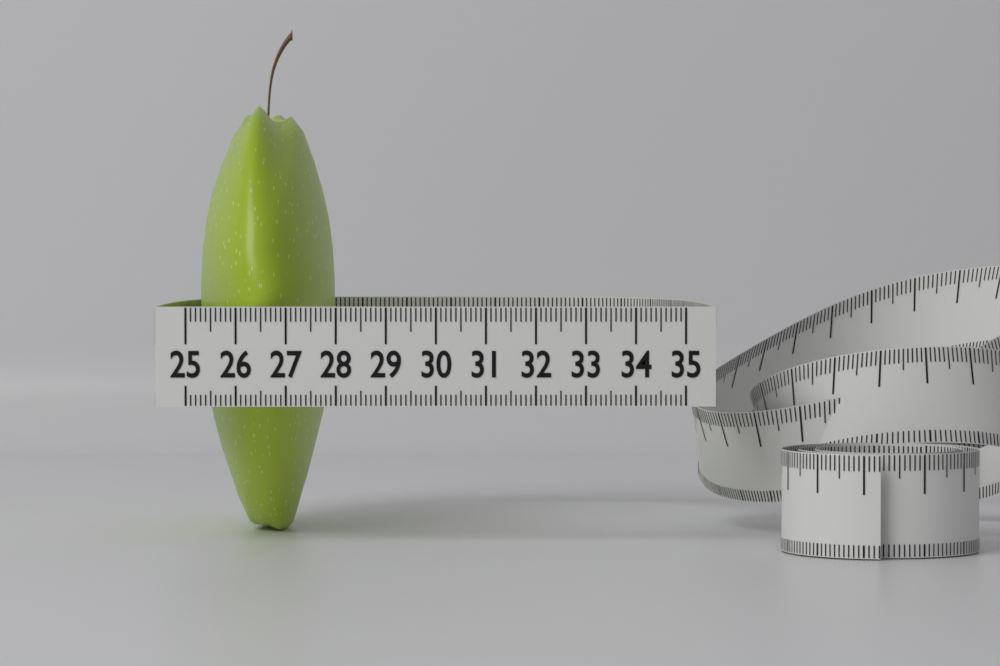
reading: 27.8 (no unit)
